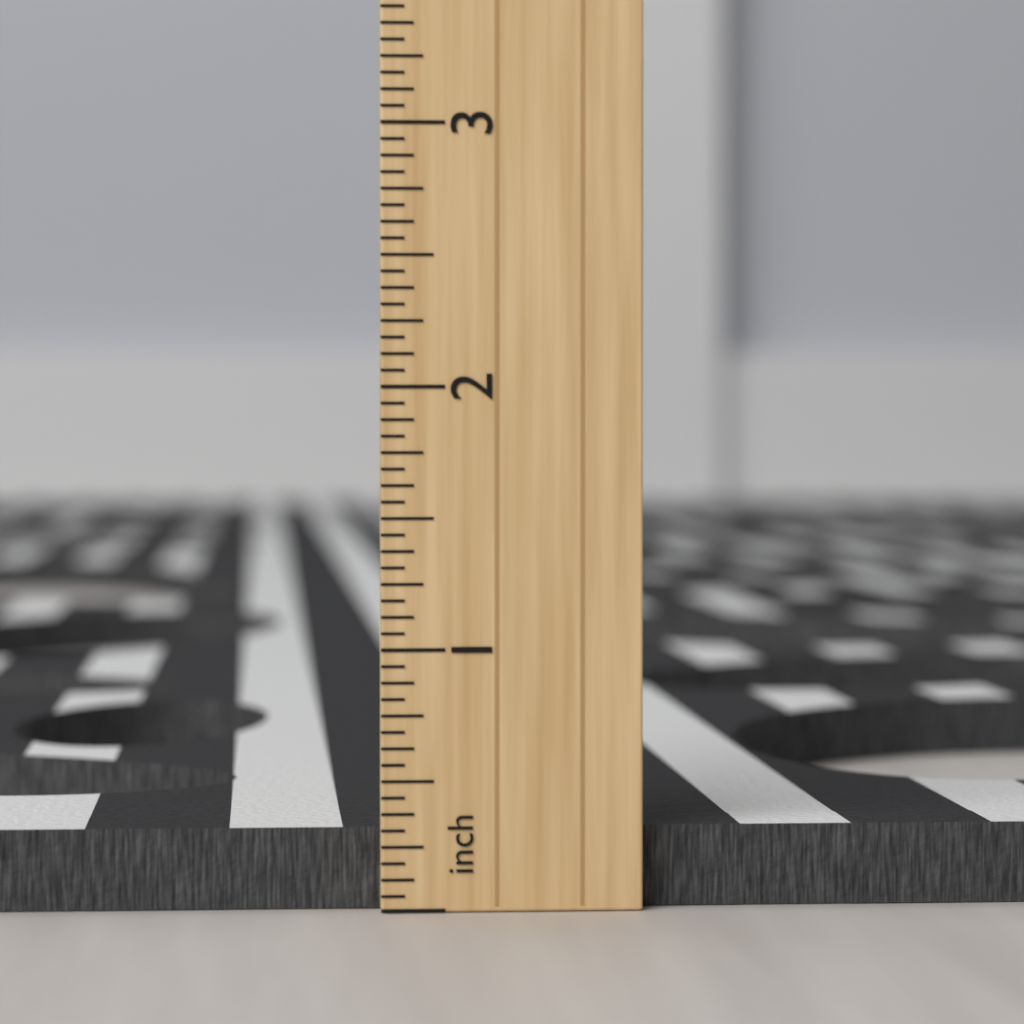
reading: 0.3125 inch
